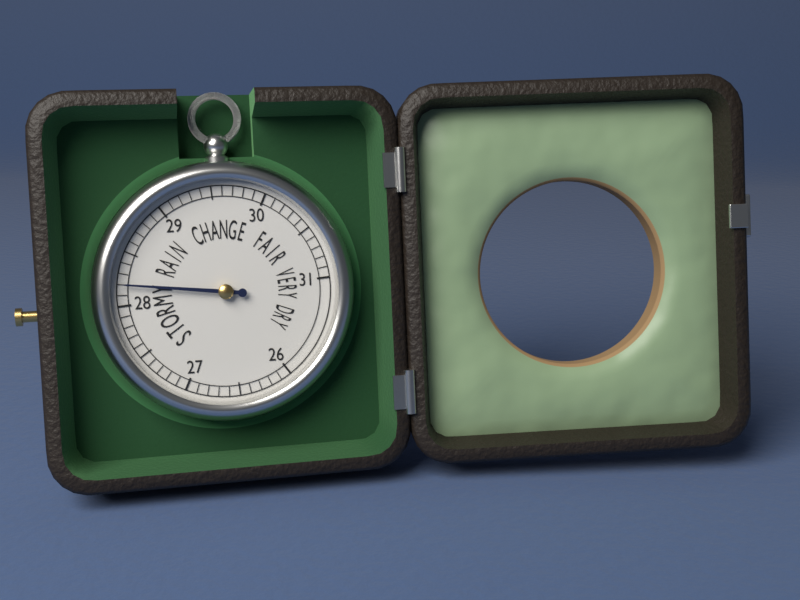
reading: 28.2 (no unit)
